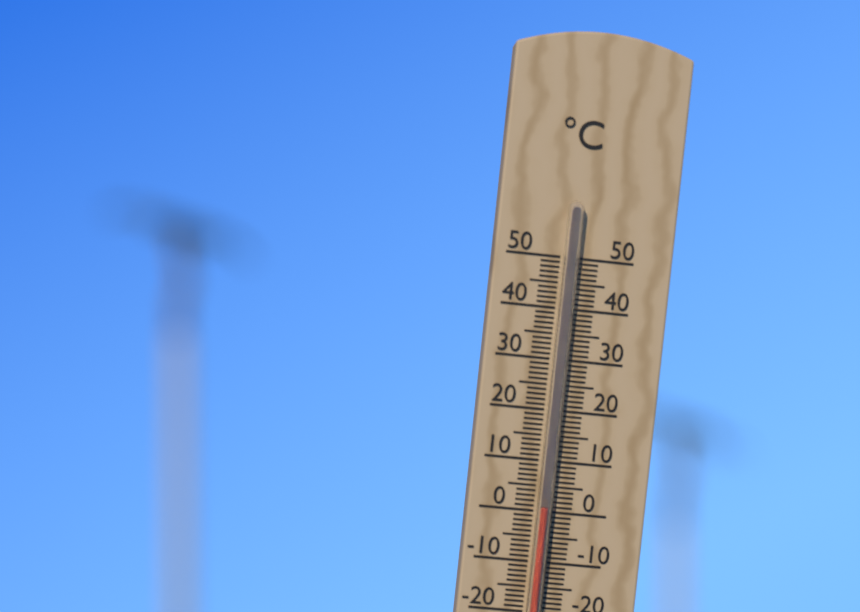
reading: 1 °C
